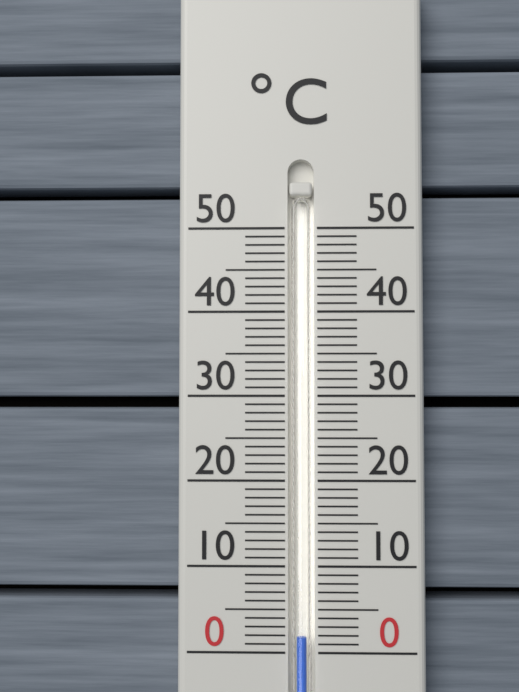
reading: 2 °C
